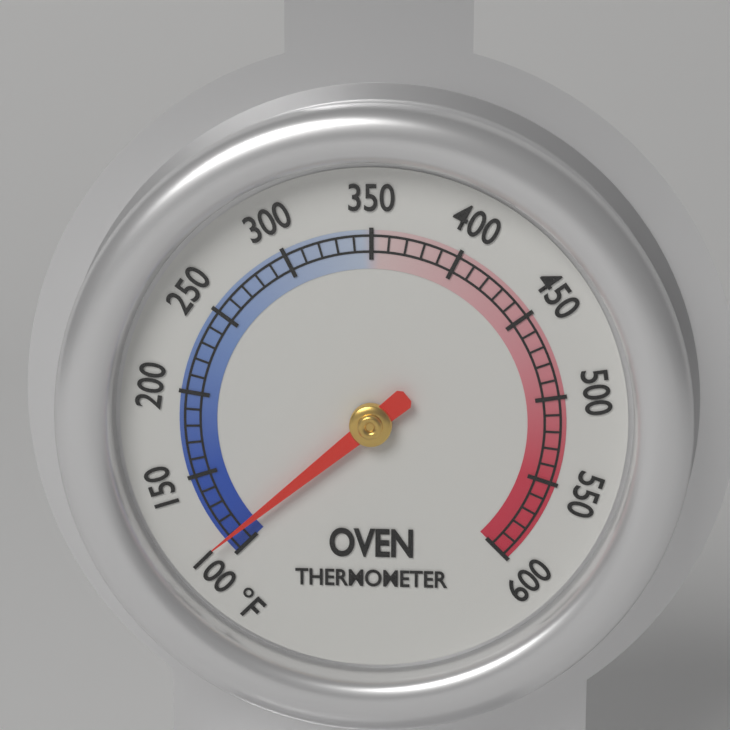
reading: 110 °F
